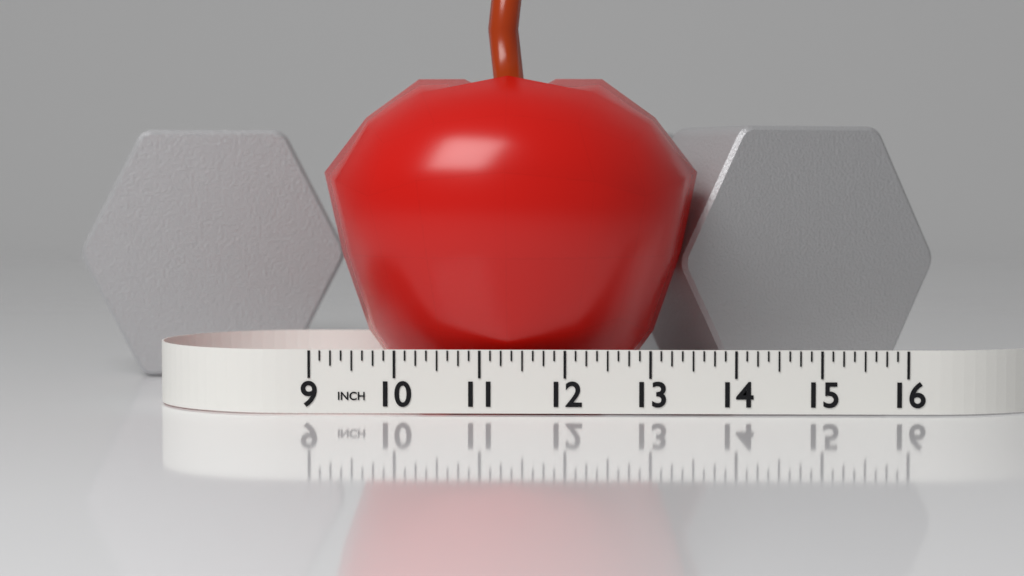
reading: 13.625 in
